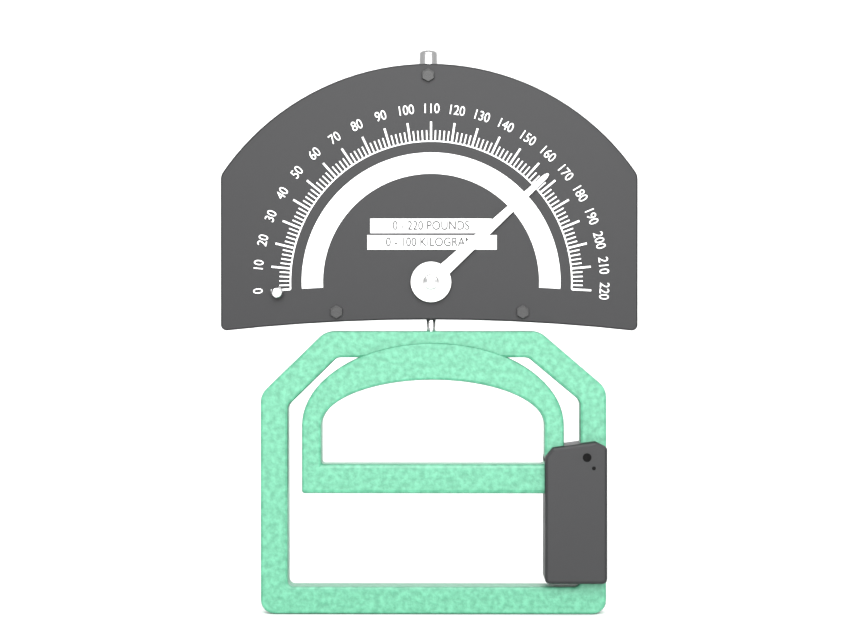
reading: 166 lb
